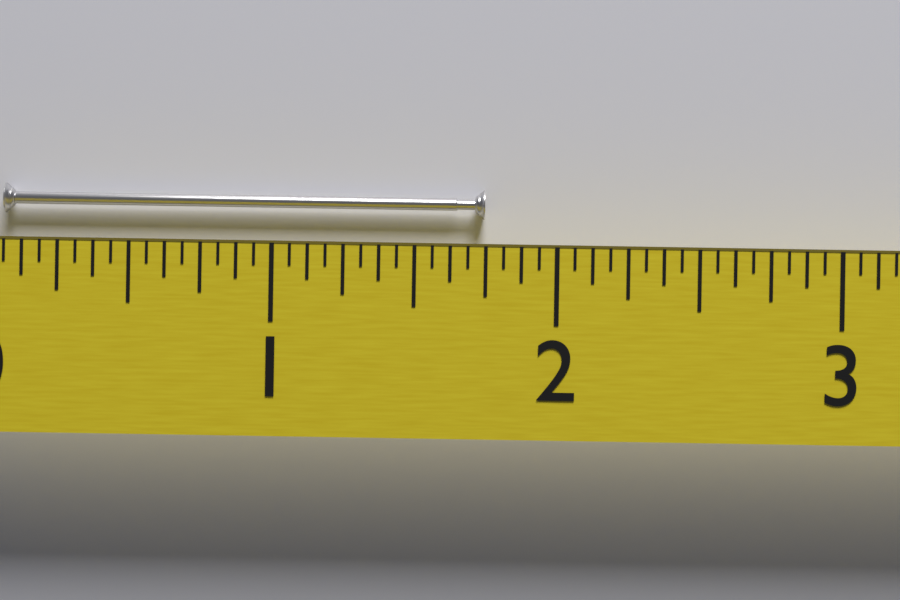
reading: 1.7500 (no unit)
